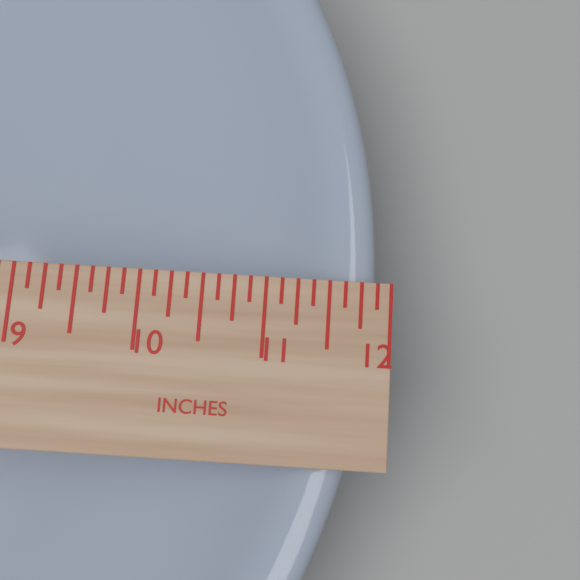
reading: 11.875 in
